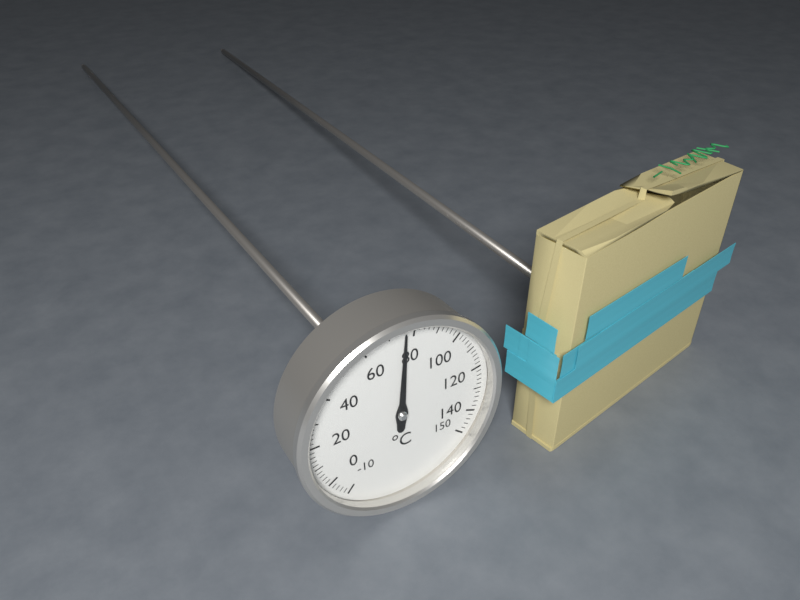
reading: 76 °C
